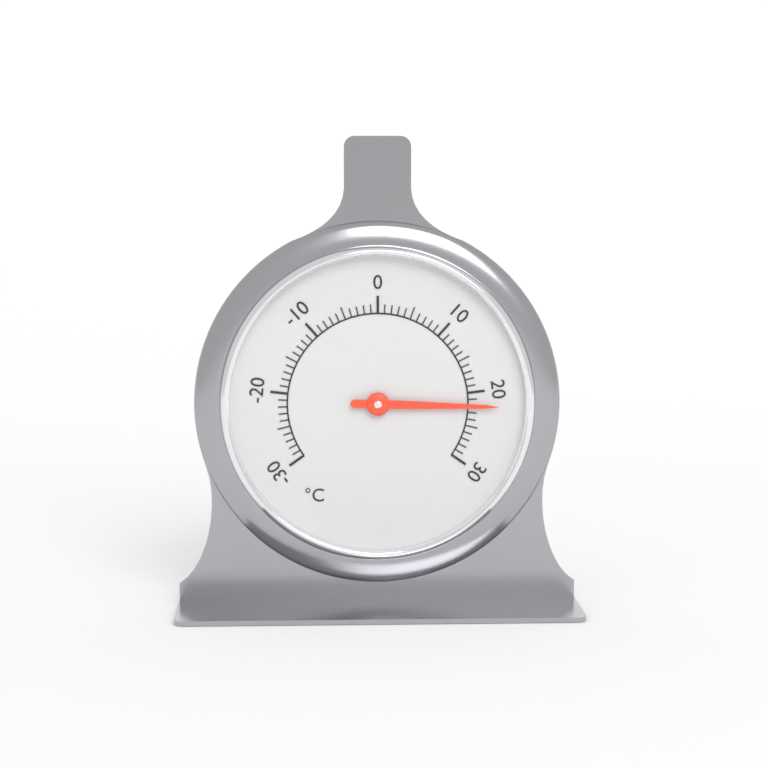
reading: 22 °C
